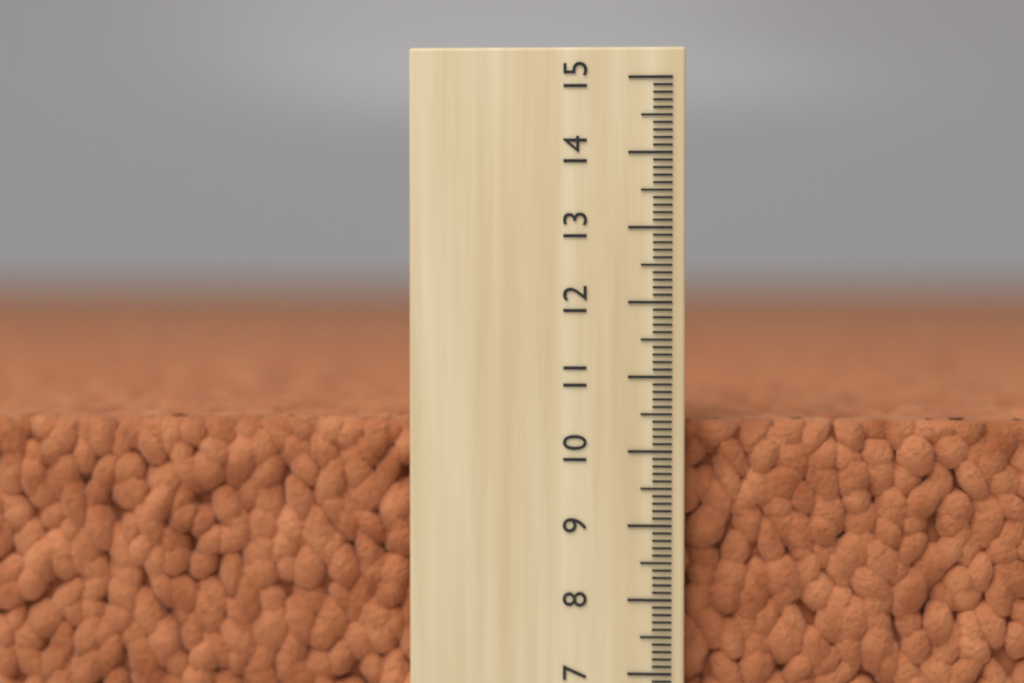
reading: 10.4 (no unit)
